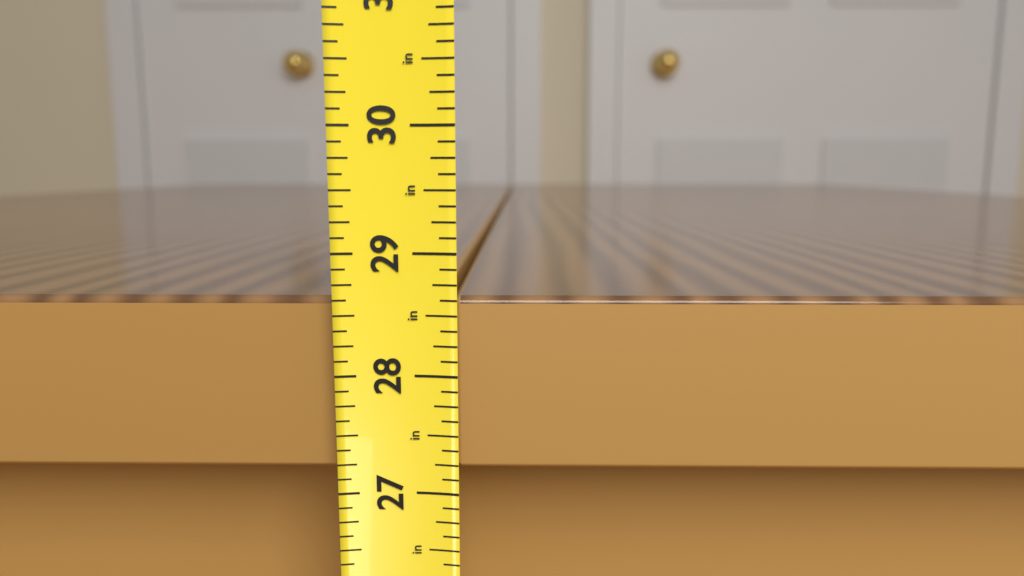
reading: 28.625 in
